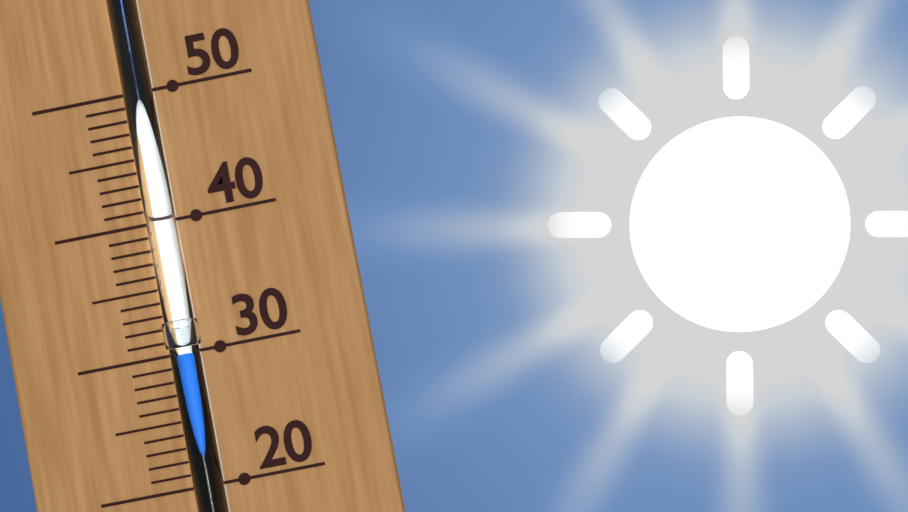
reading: 30 (no unit)
